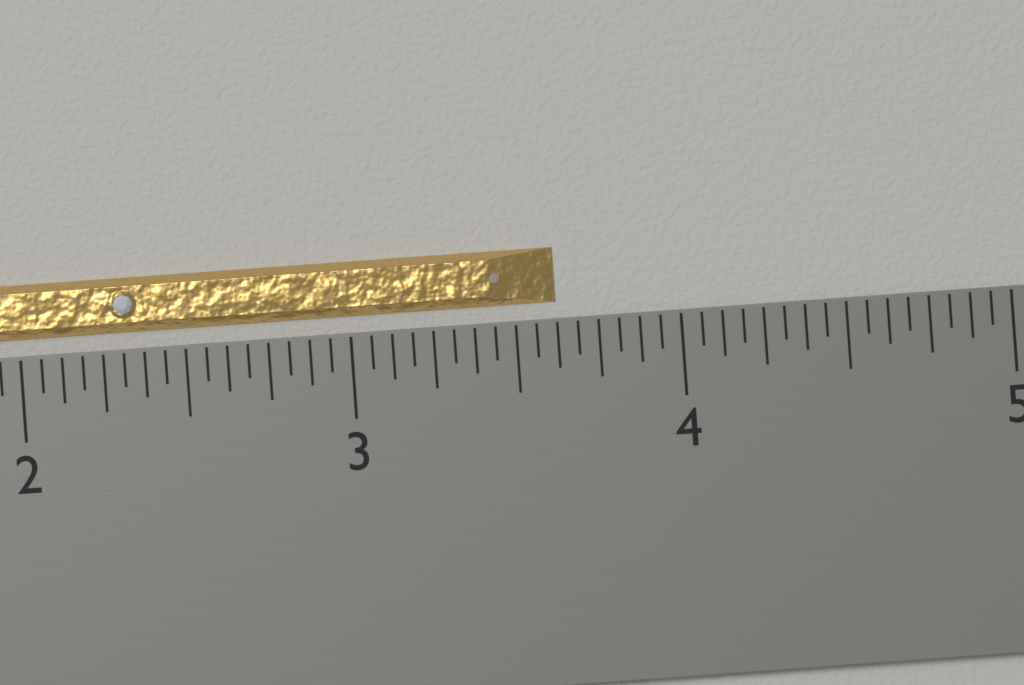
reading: 3.6250 inch
